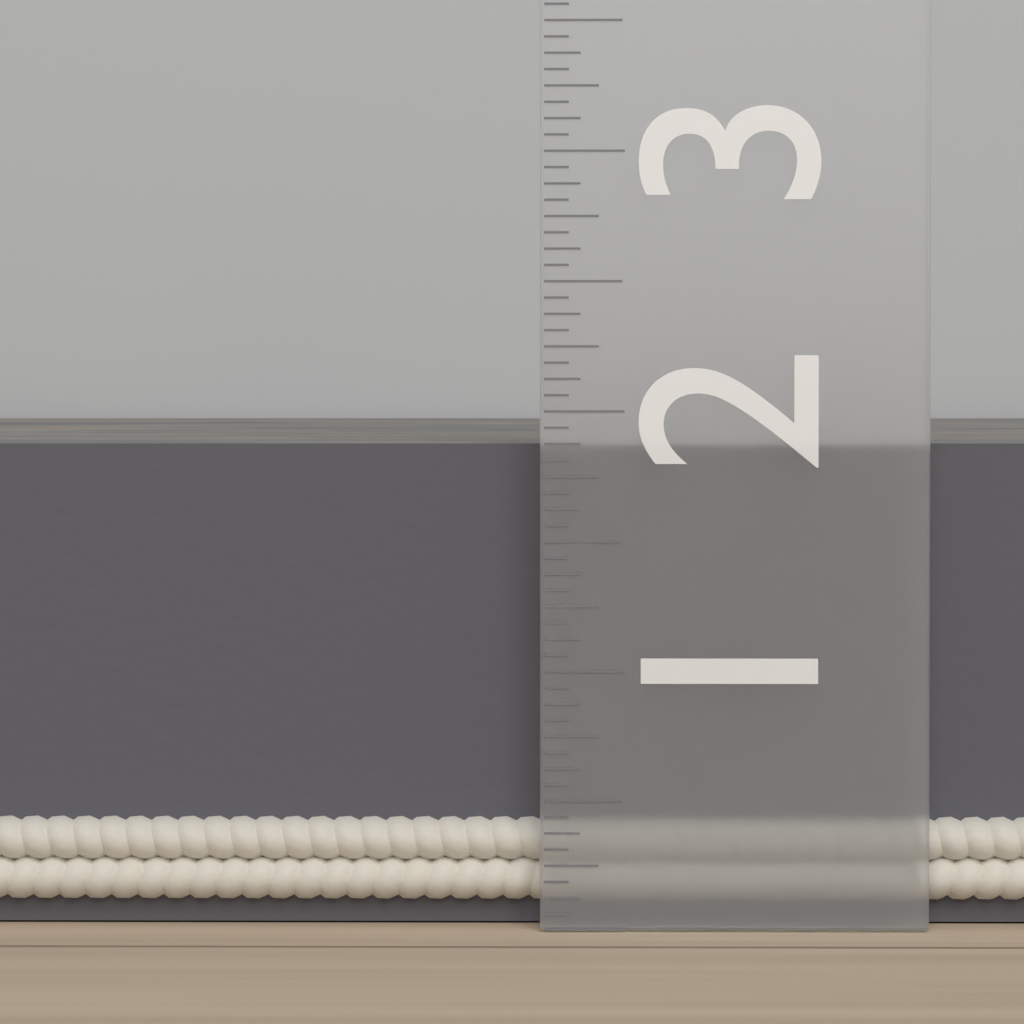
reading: 1.8750 in
